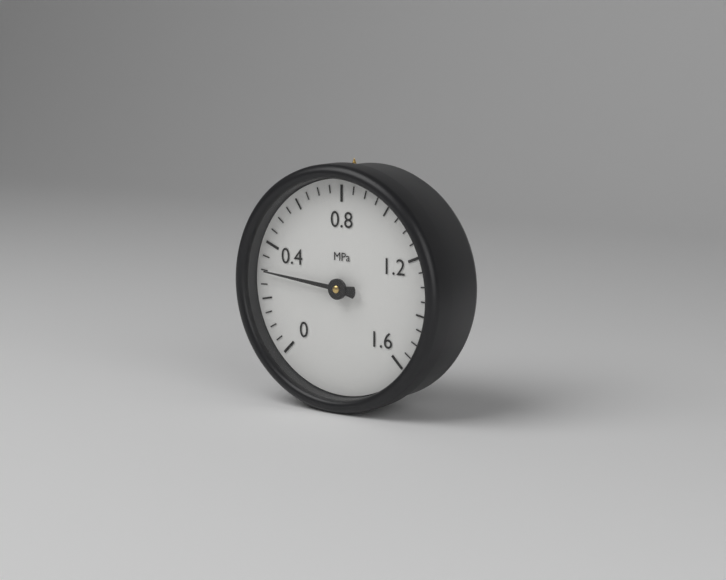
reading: 0.30 MPa
